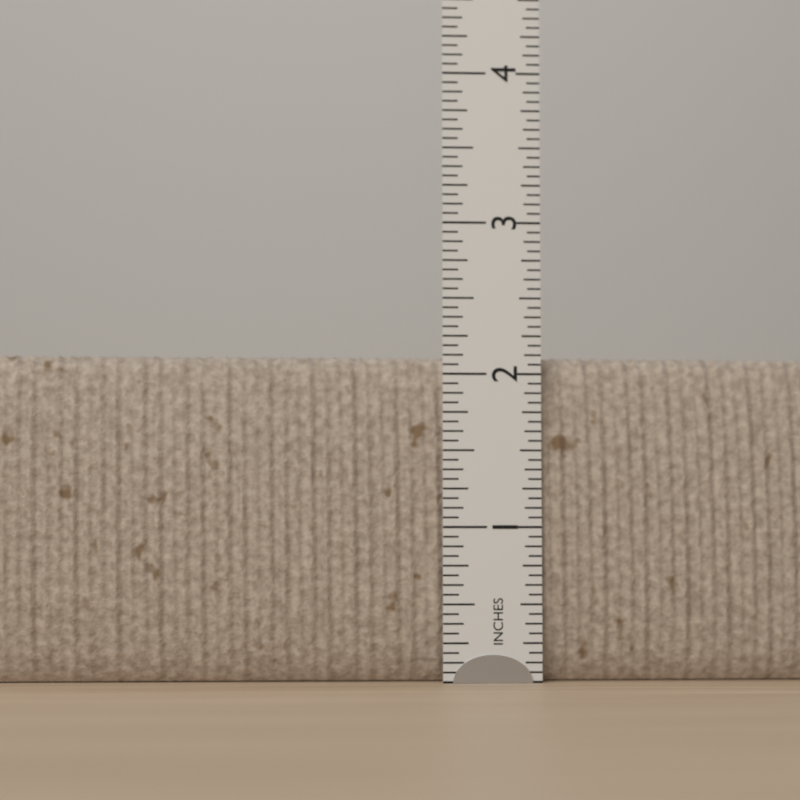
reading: 2.1250 in
